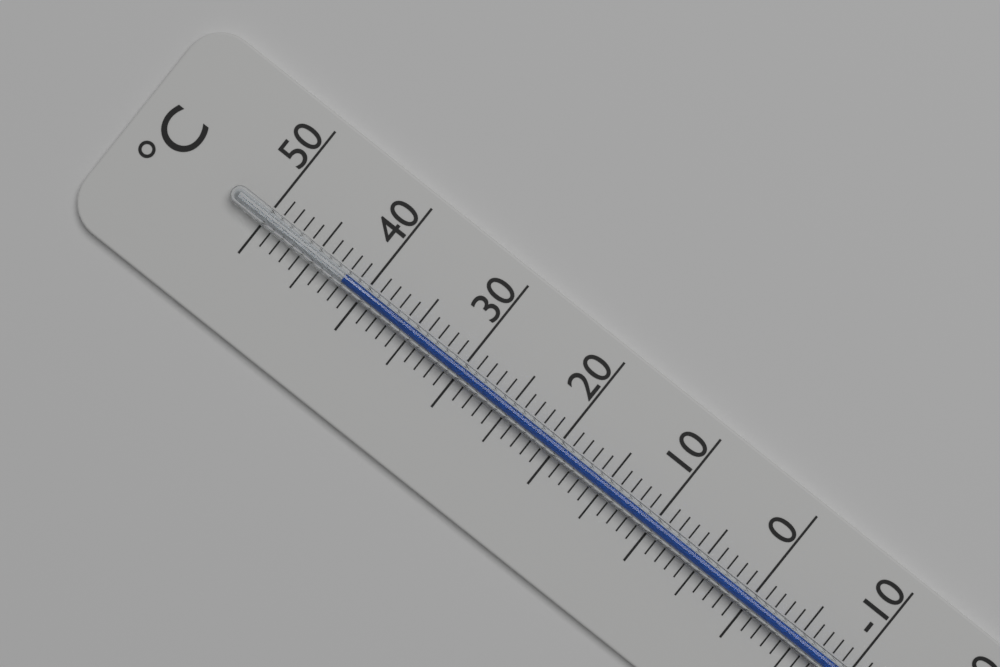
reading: 42 °C
